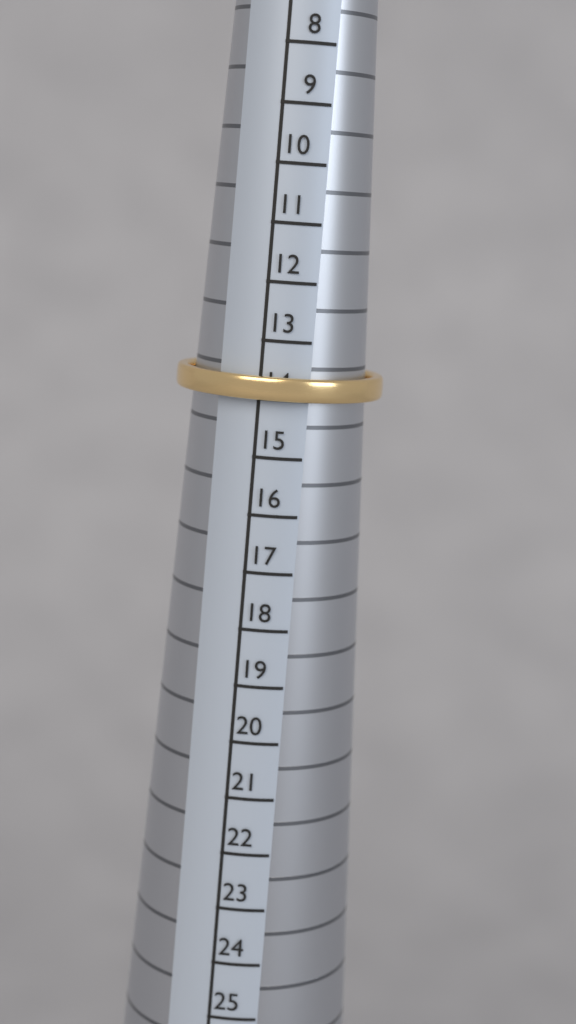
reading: 14 (no unit)
